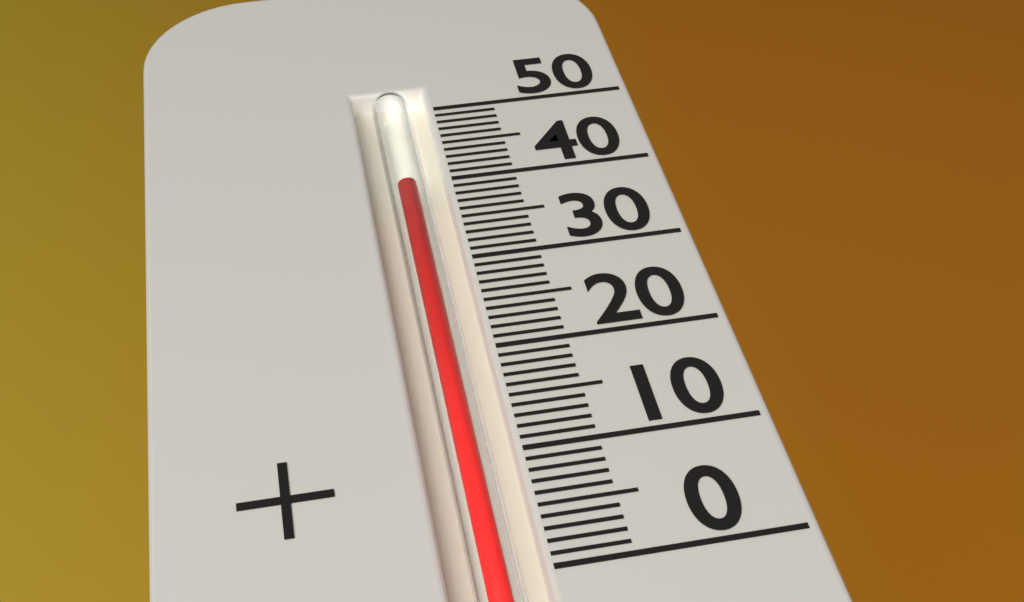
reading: 40 (no unit)
